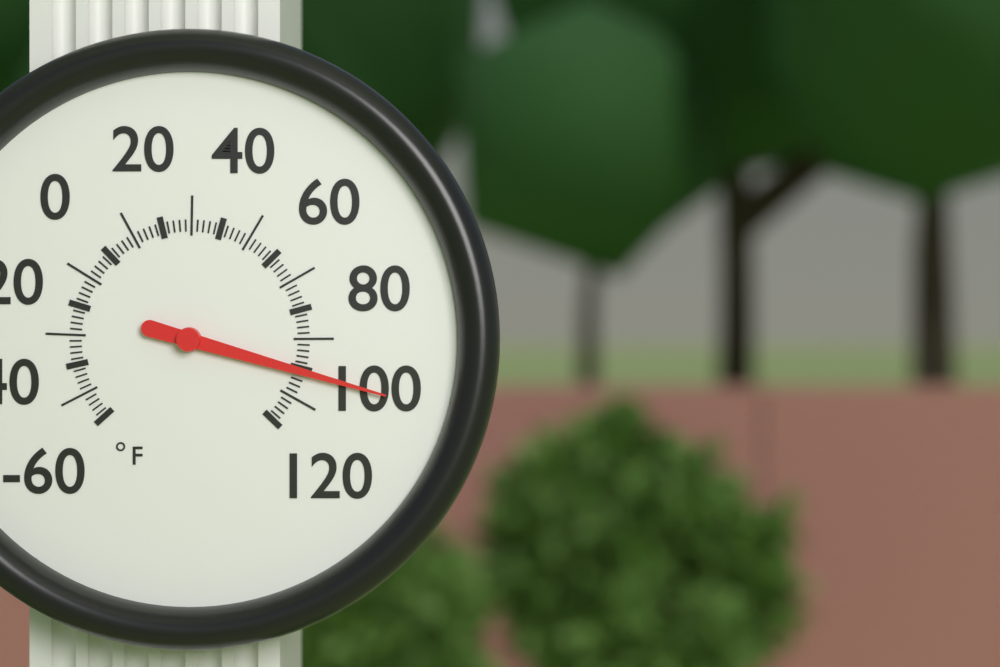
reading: 101 °F
